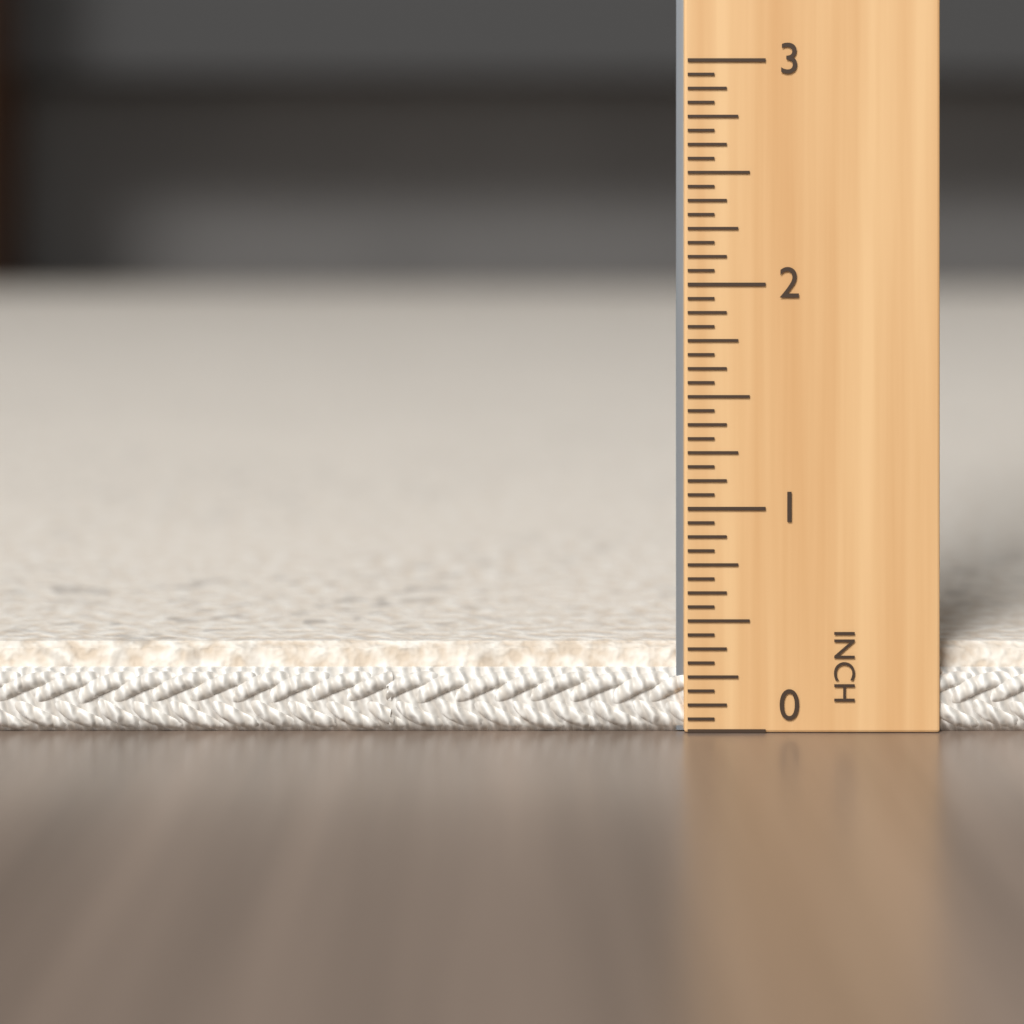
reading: 0.3750 in
